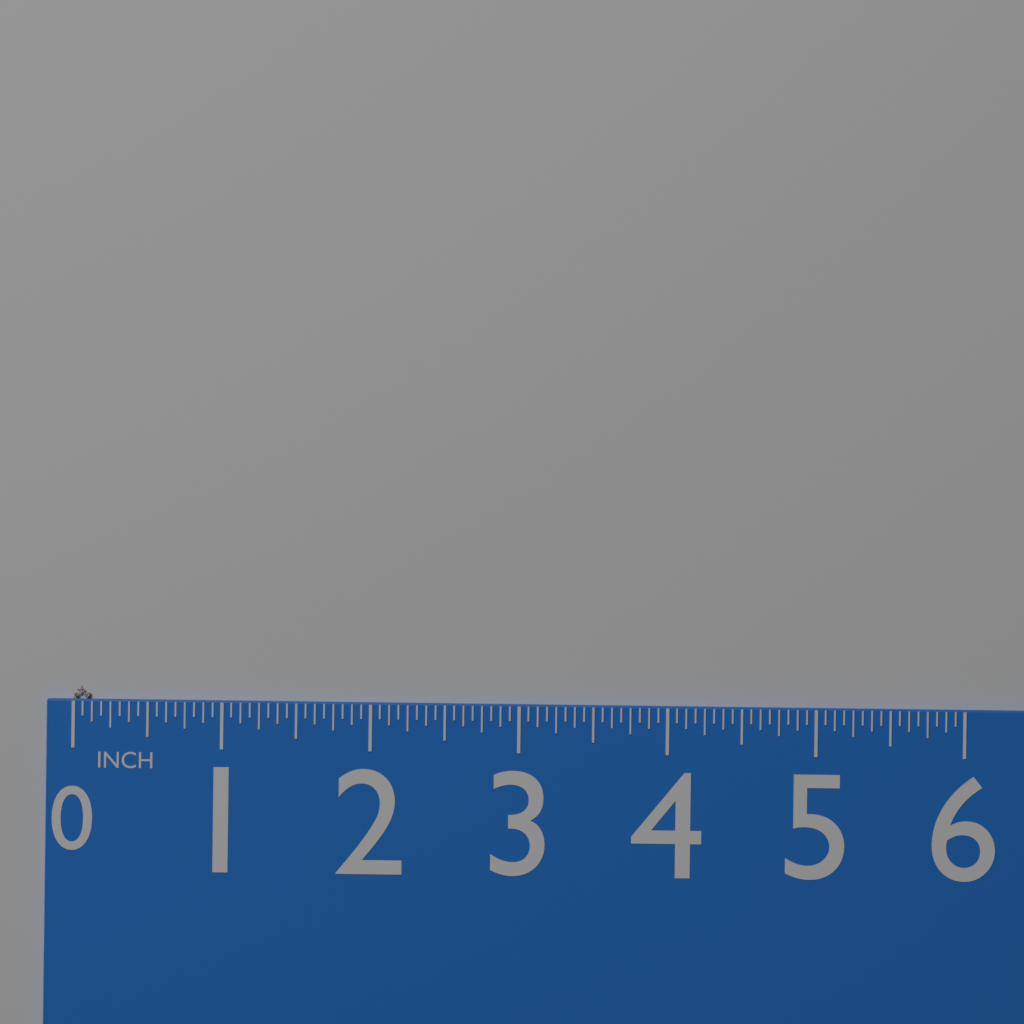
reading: 0.1250 in
